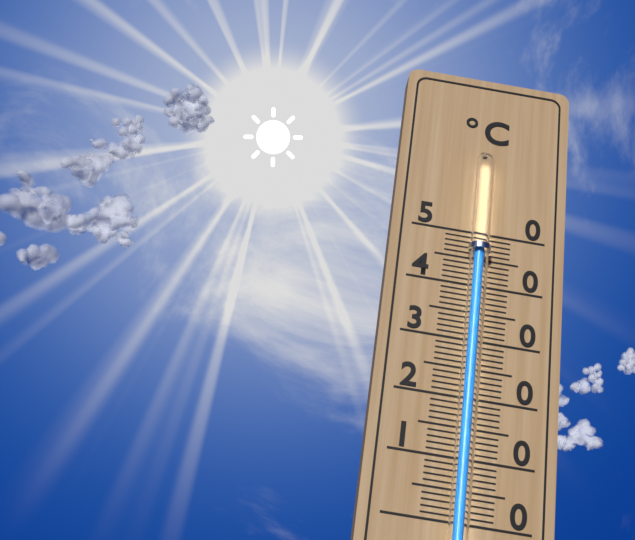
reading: 47 °C
